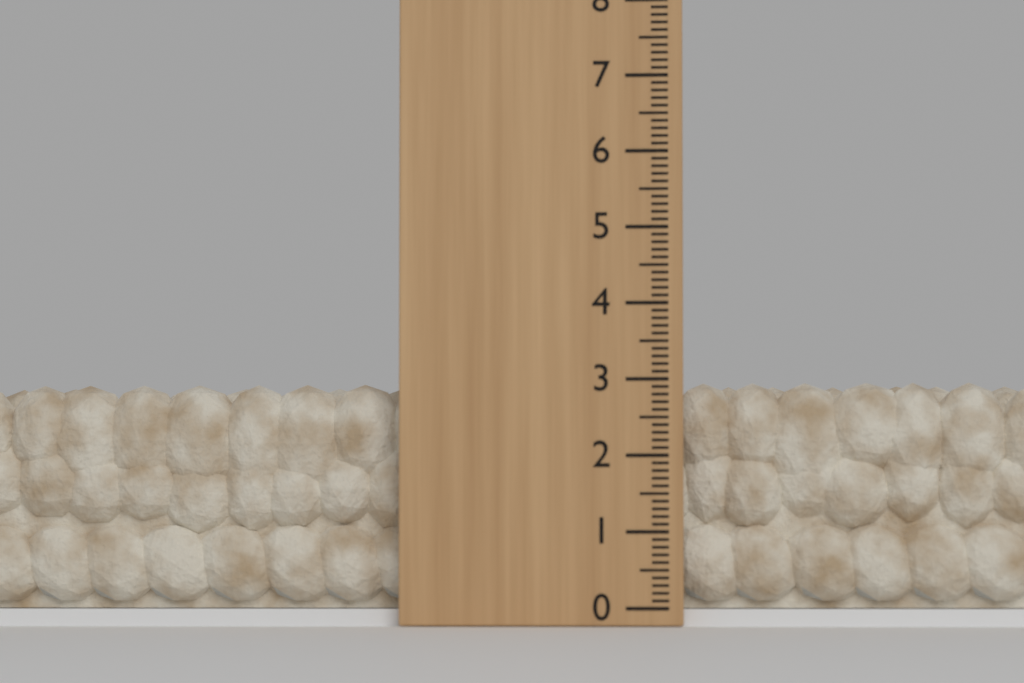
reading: 3.0 (no unit)
